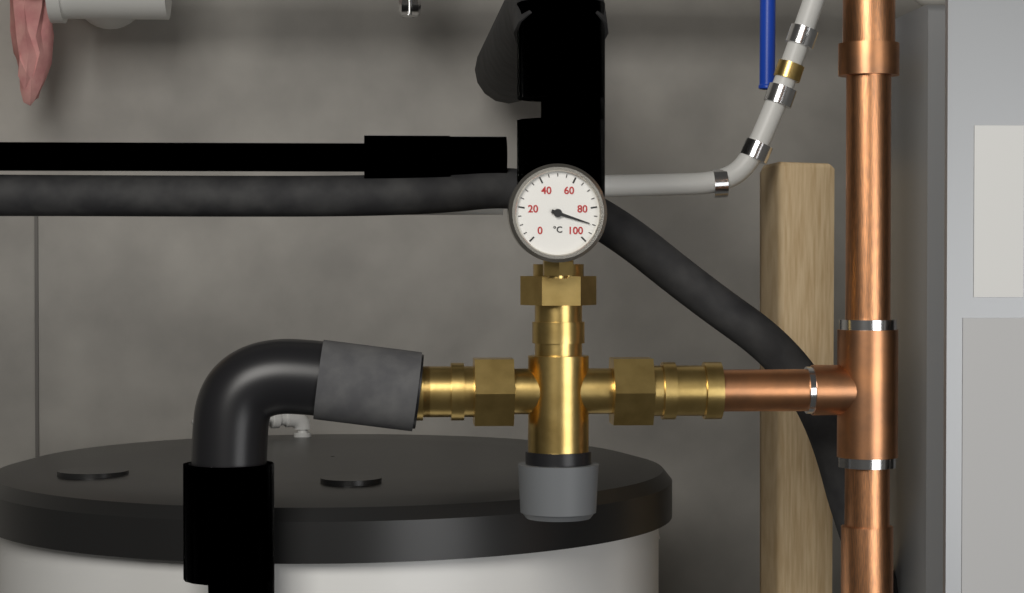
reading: 90 °C
